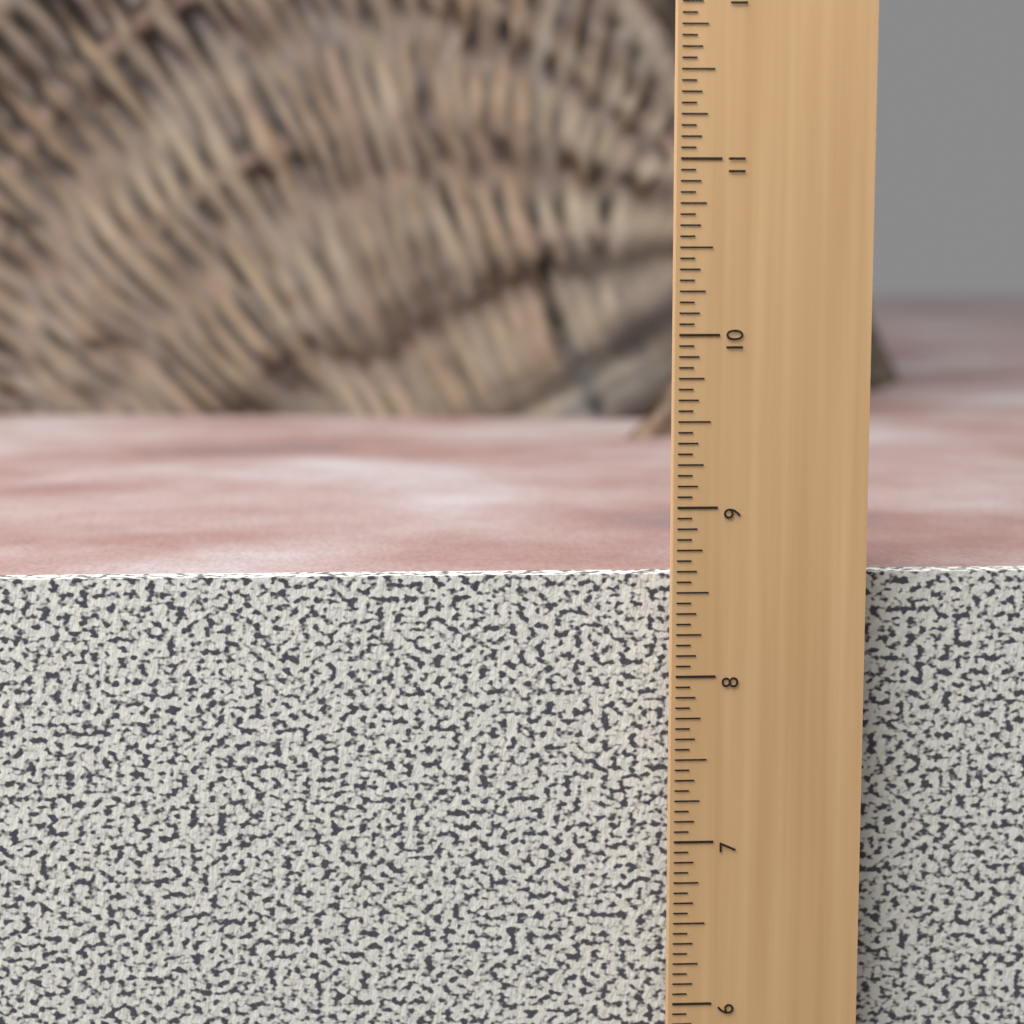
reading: 8.5625 in
